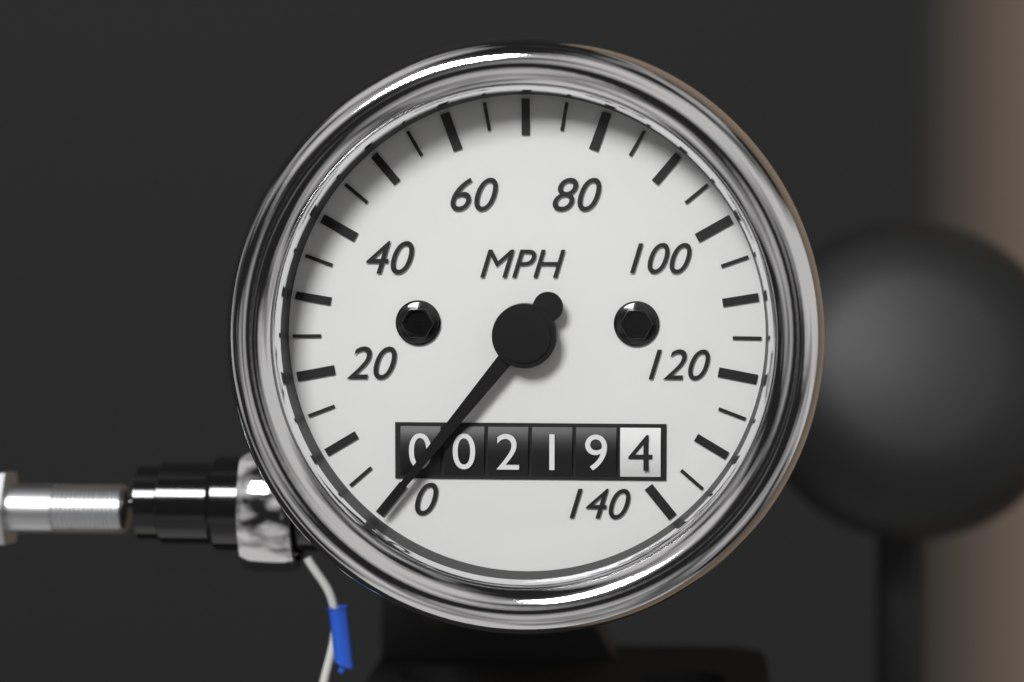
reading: 0 MPH
